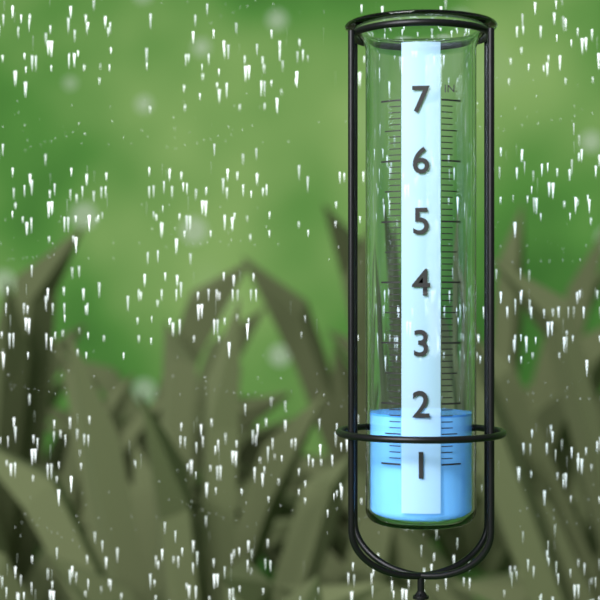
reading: 1.8 in
